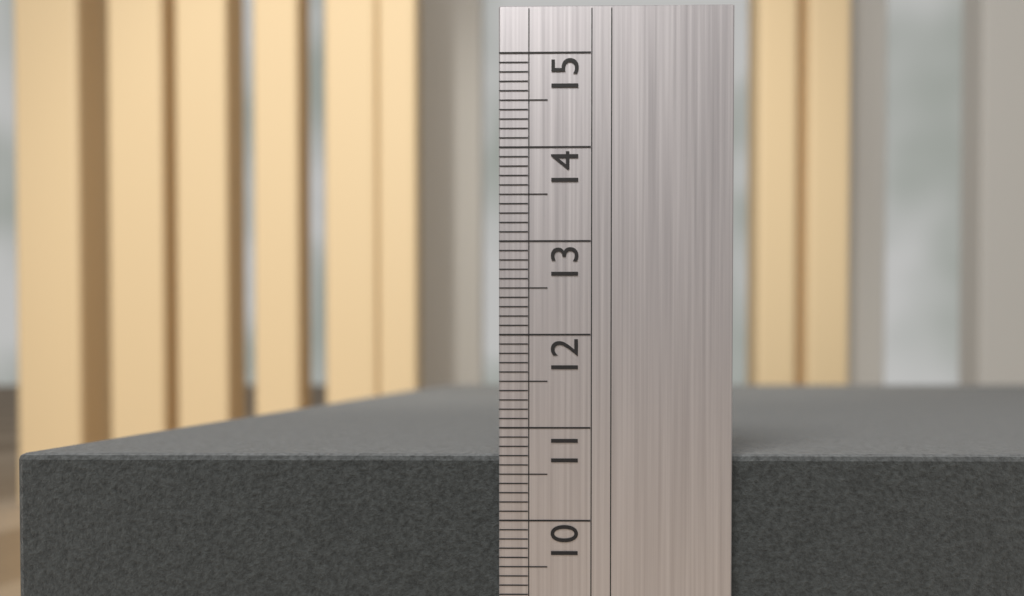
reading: 10.7 (no unit)
